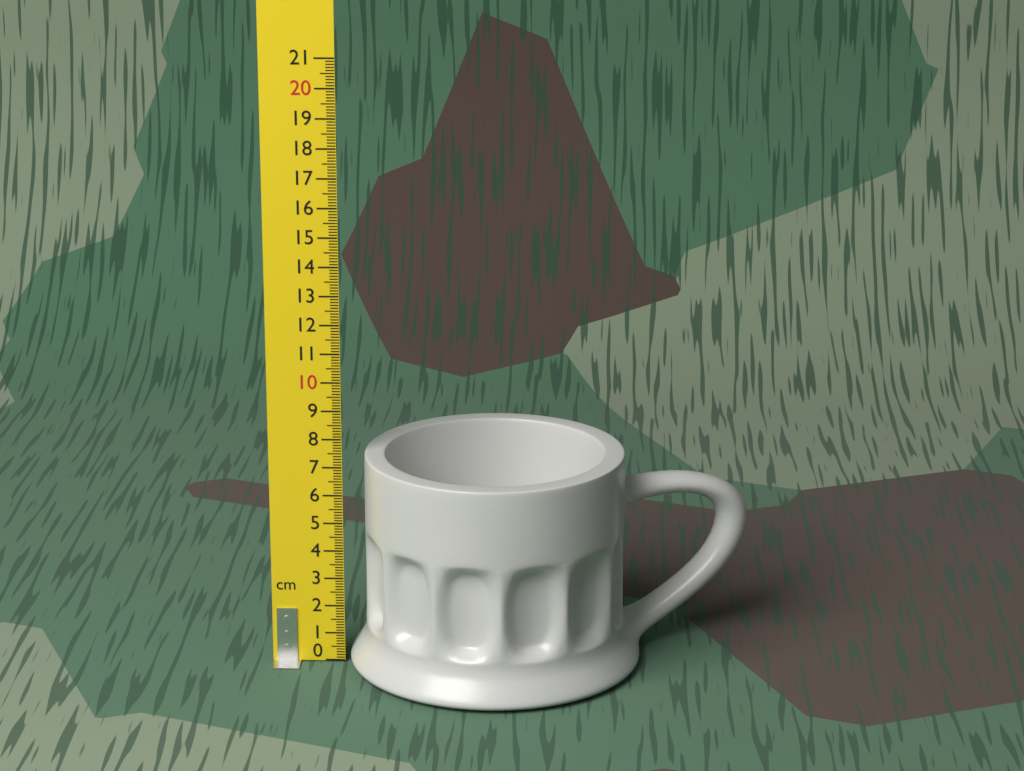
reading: 7.5 cm
